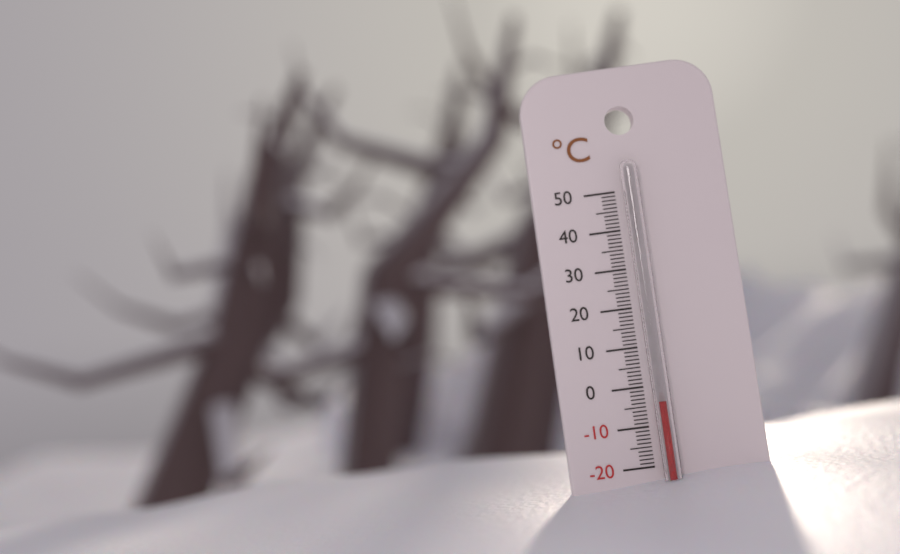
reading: -4 °C
